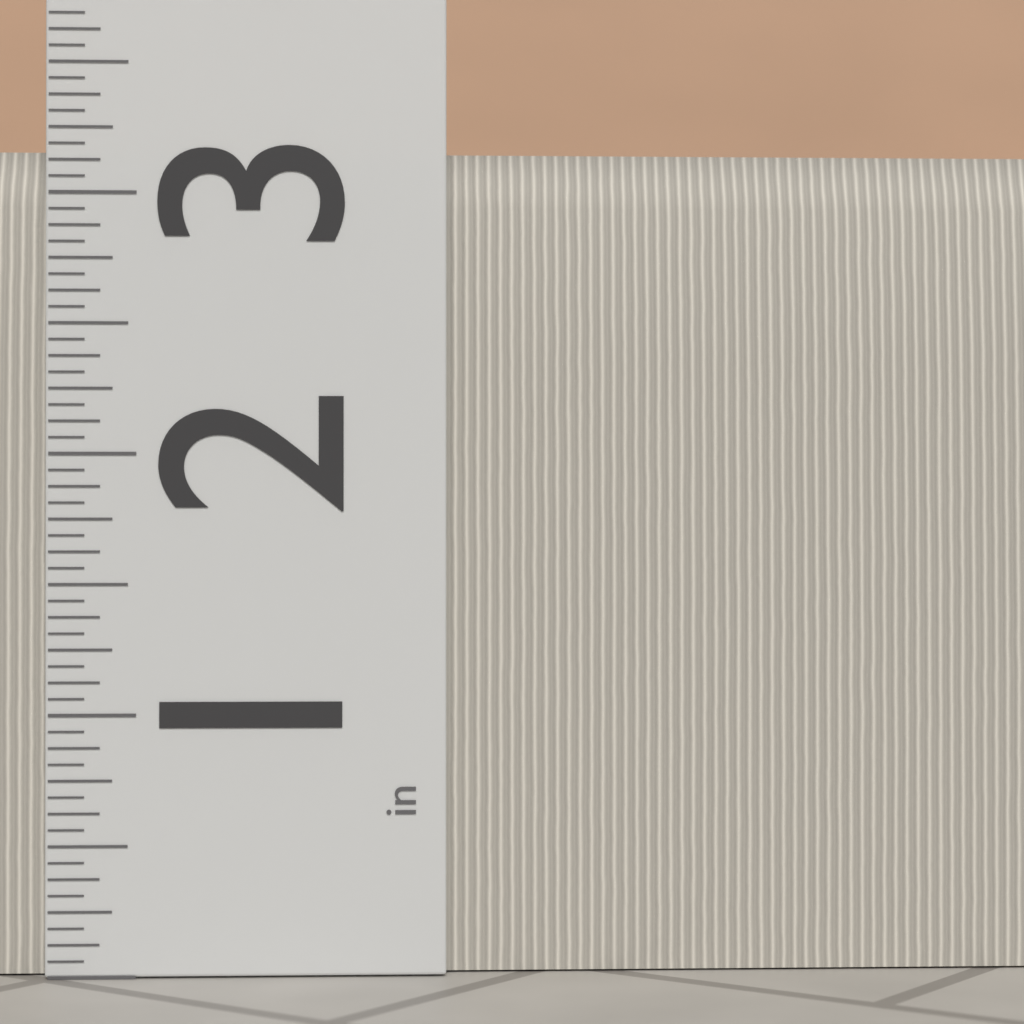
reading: 3.1875 in
